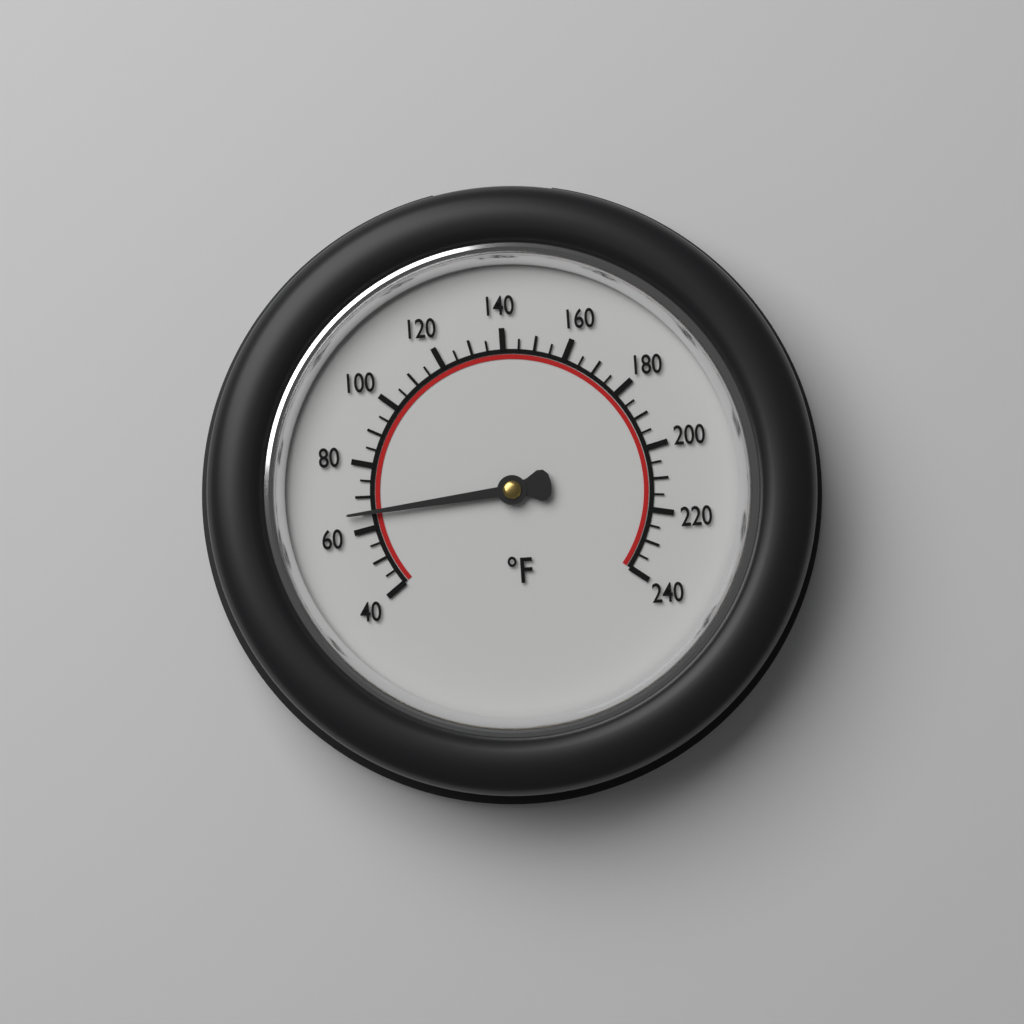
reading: 65 °F
